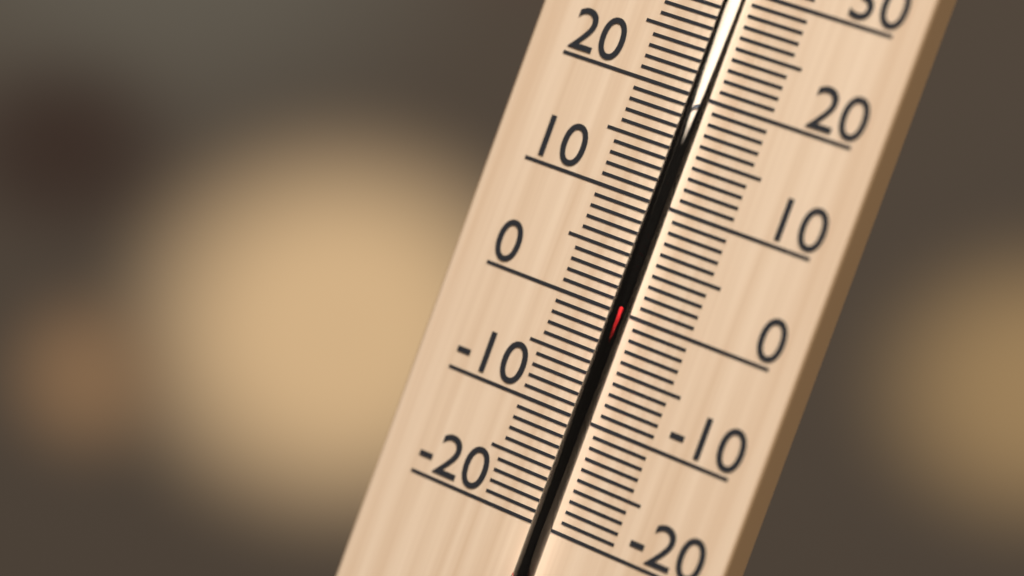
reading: 1 °C
